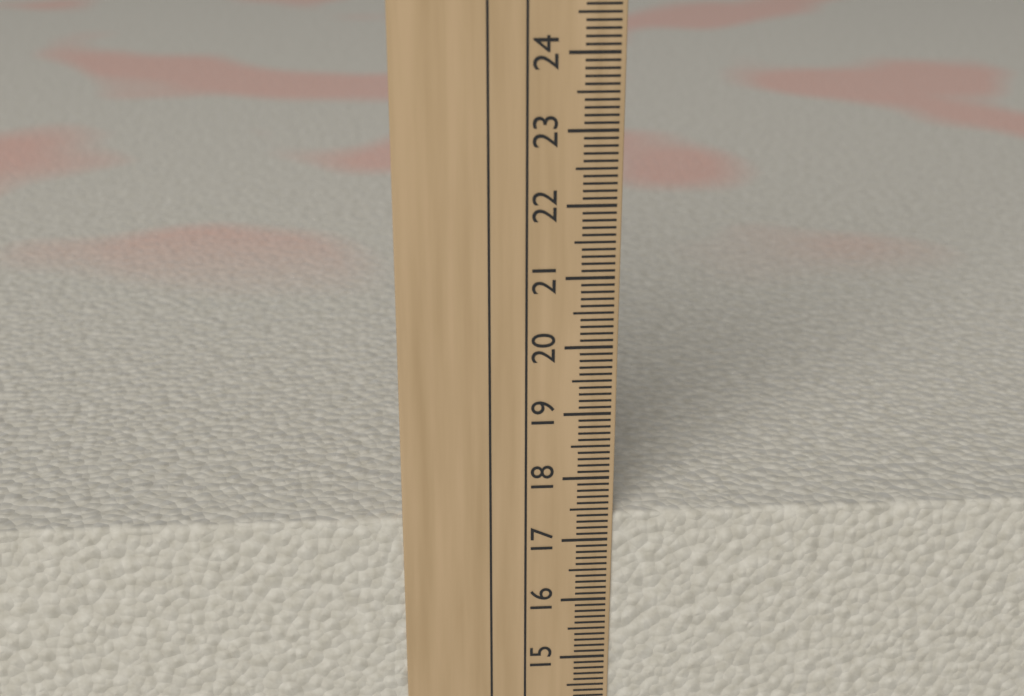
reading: 17.4 cm
